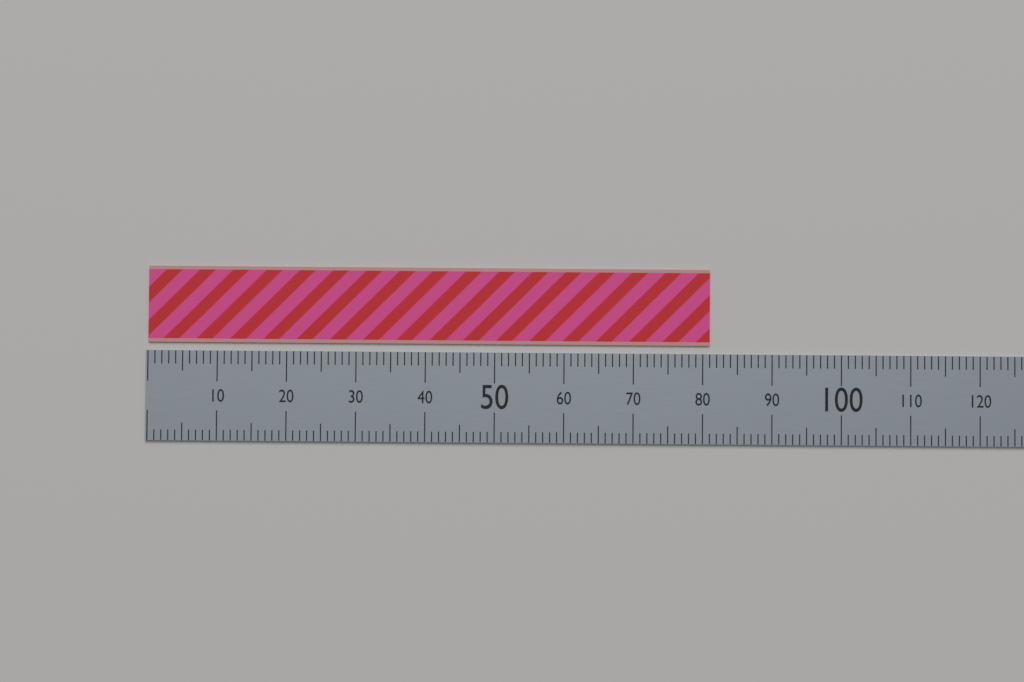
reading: 81 (no unit)
